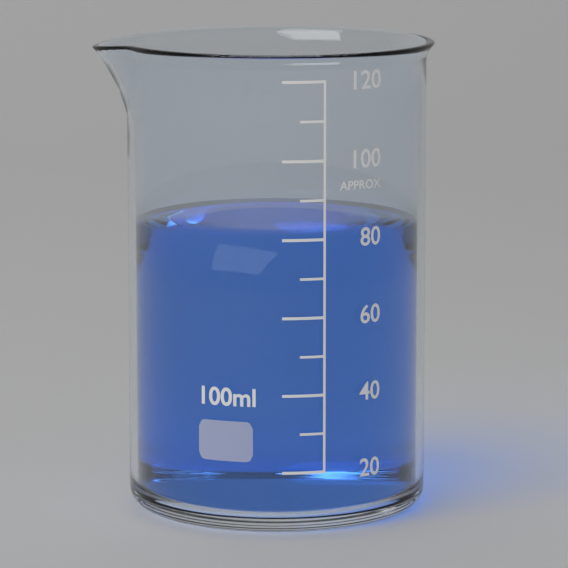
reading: 80 ml
